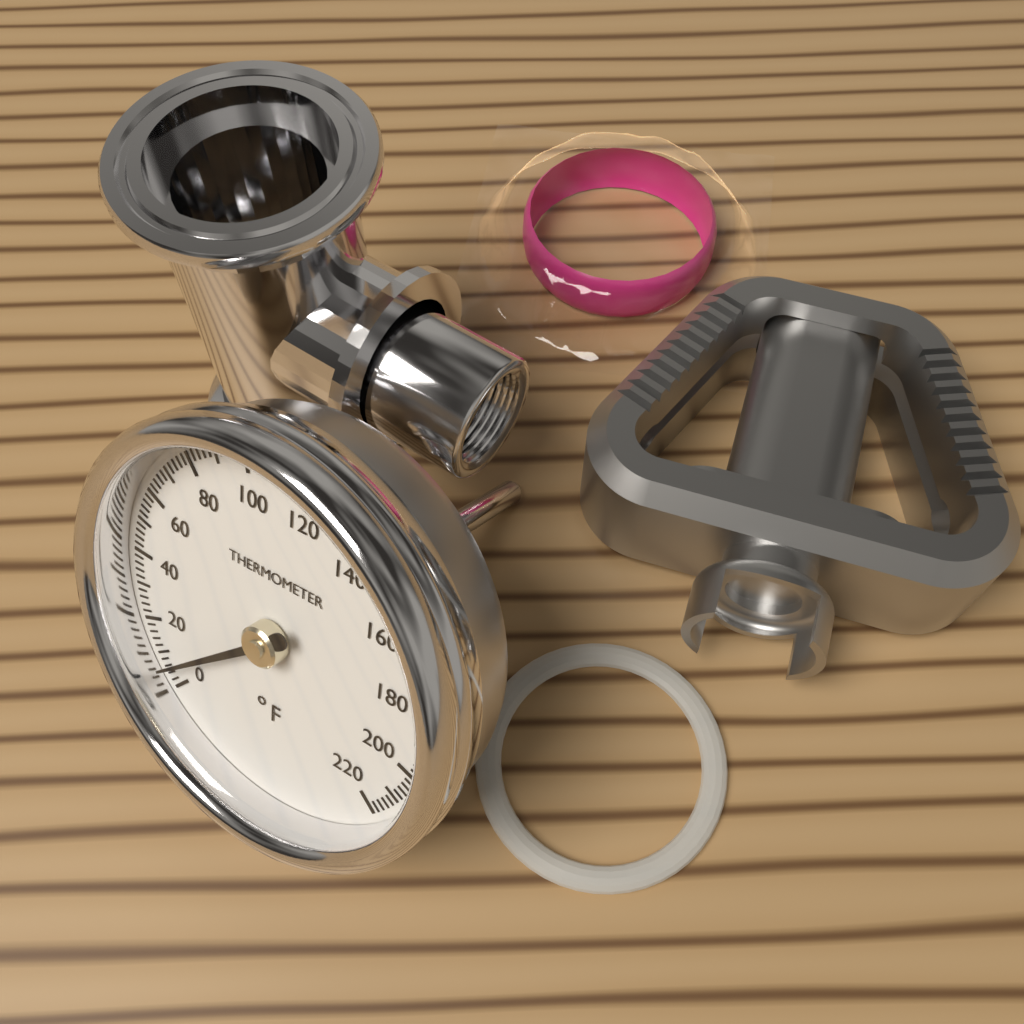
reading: 6 °F
